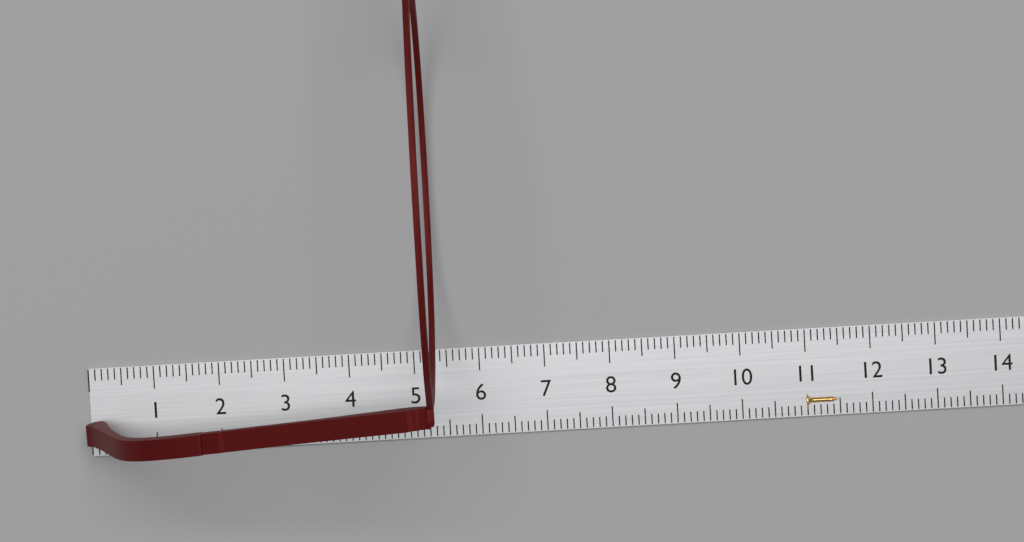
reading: 5.4 cm
